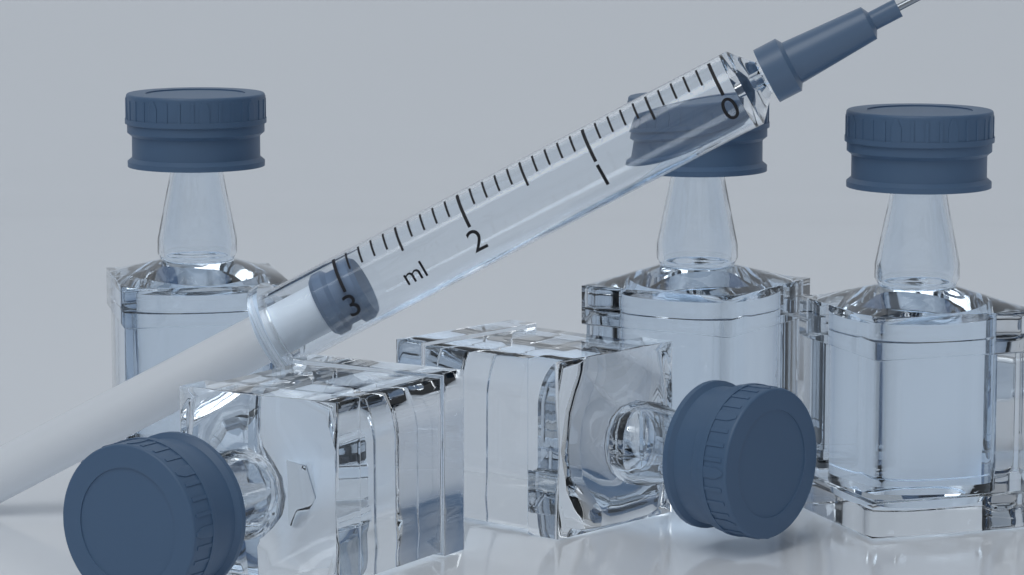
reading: 2.9 ml
